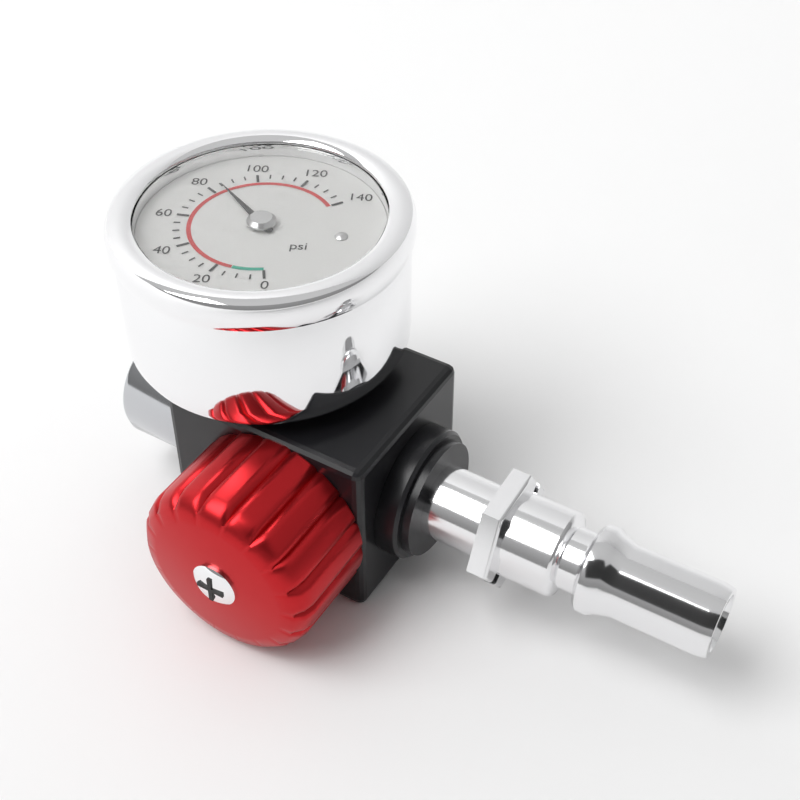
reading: 85 psi
